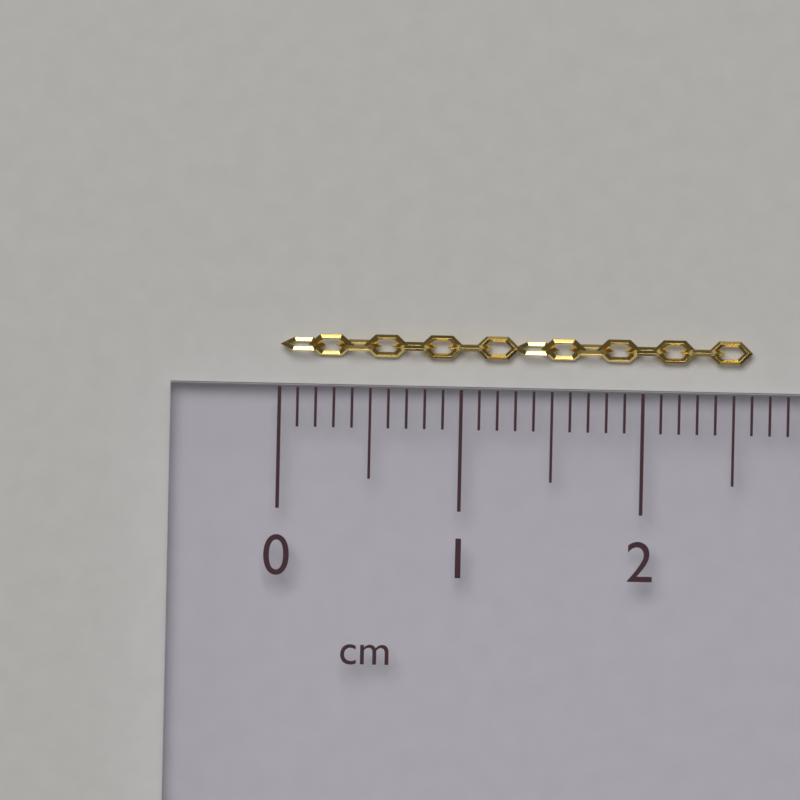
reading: 2.6 cm
